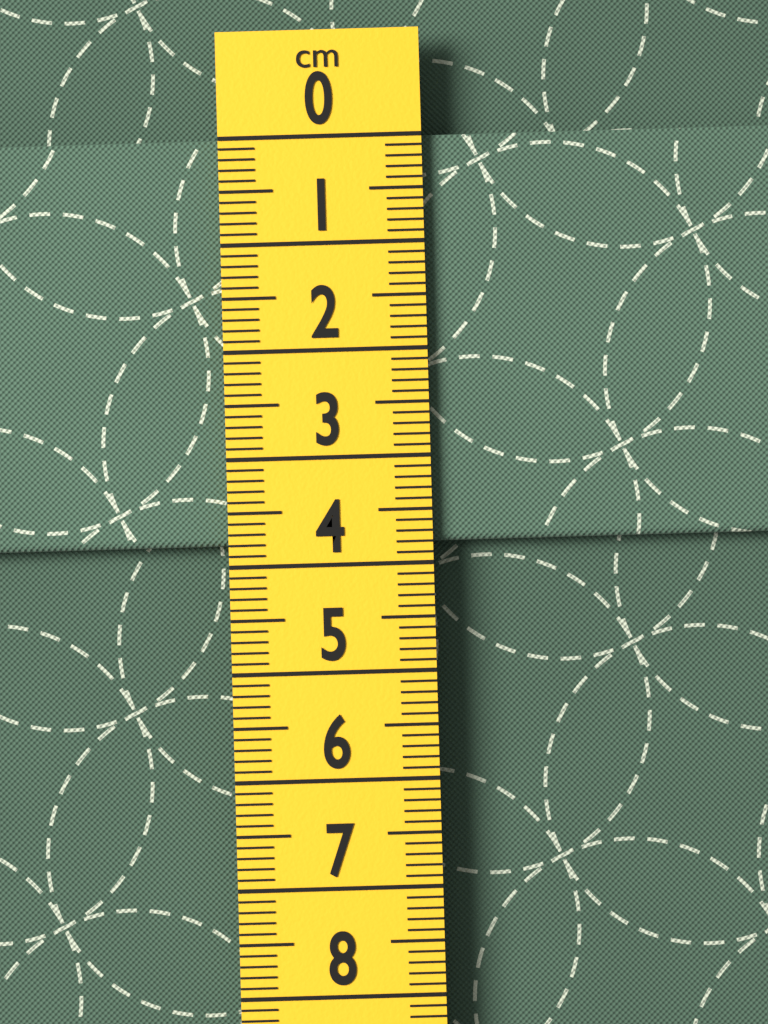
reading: 3.8 cm
